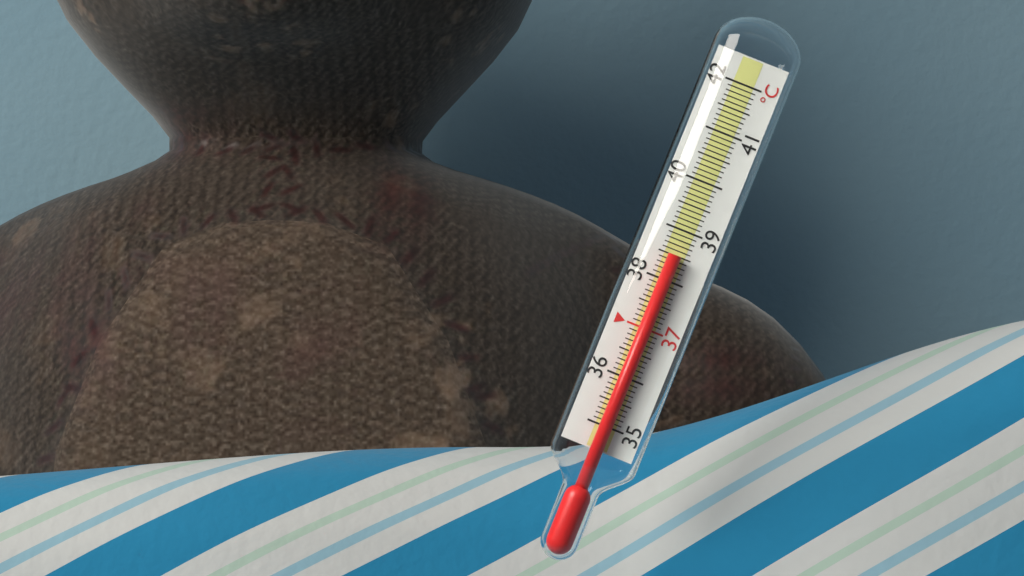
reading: 38.5 °C
